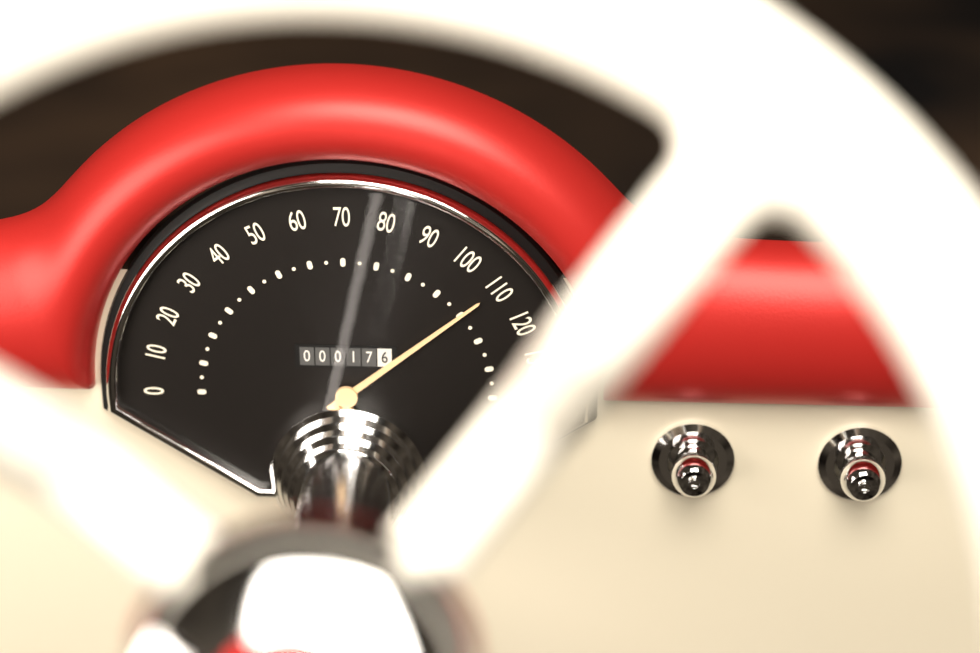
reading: 110 (no unit)
